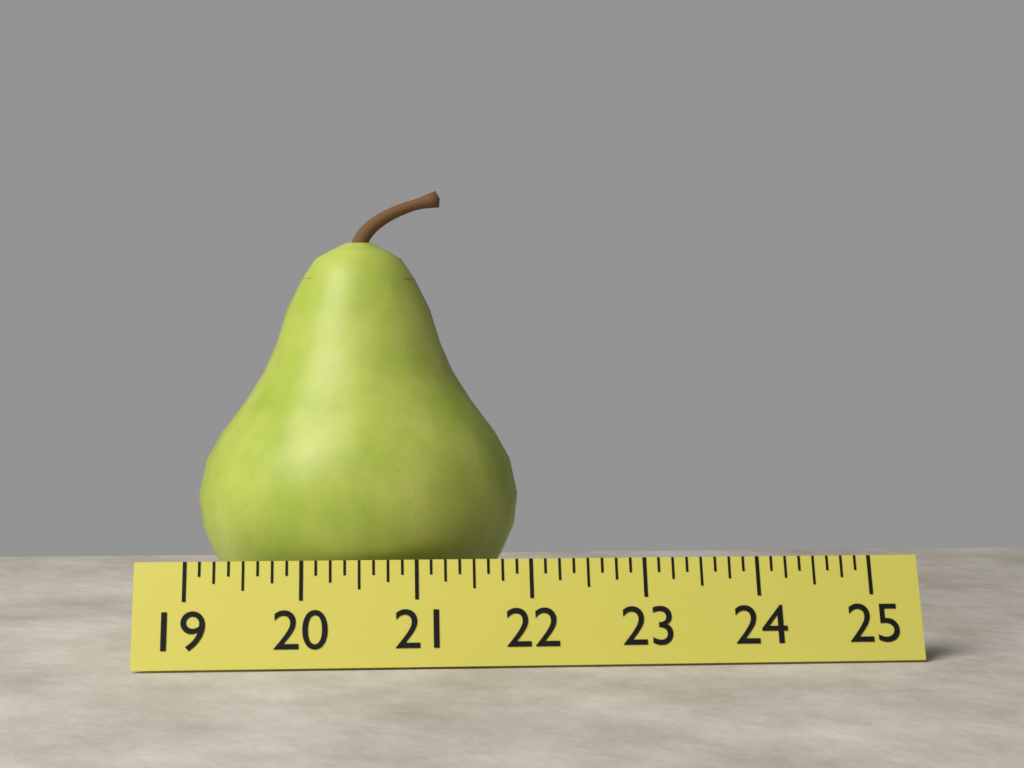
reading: 22.000 (no unit)
